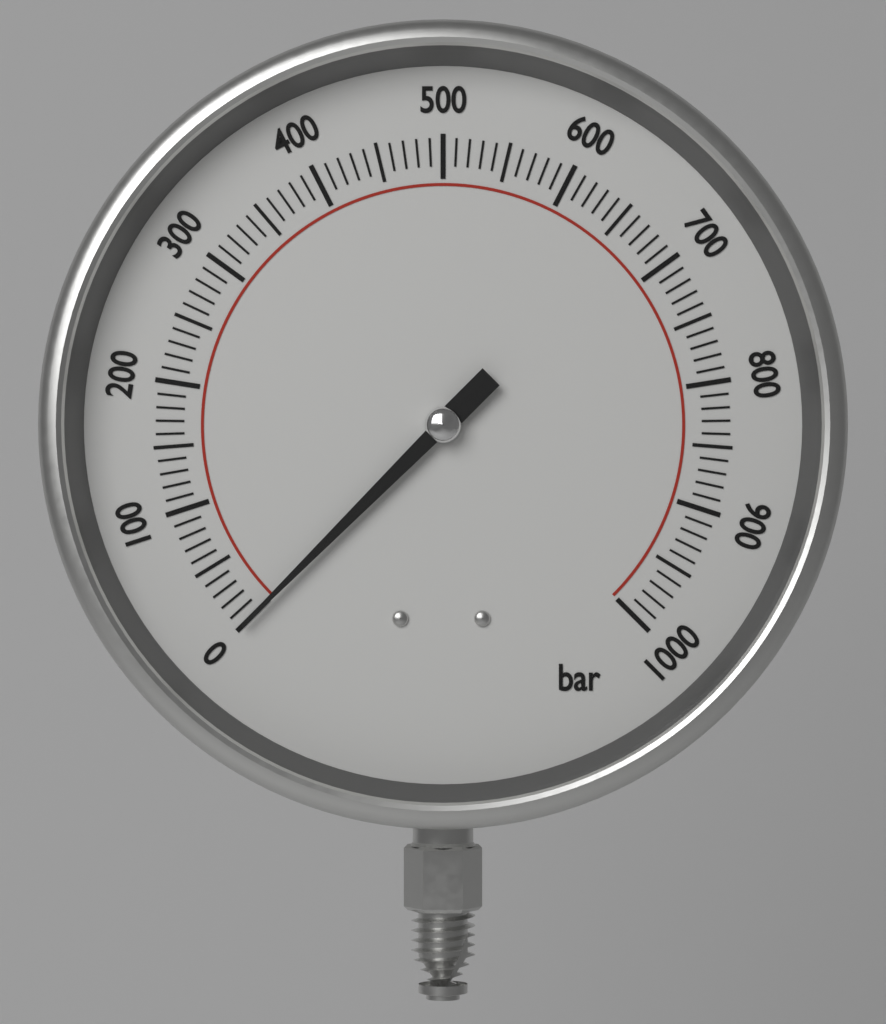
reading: 0 bar
